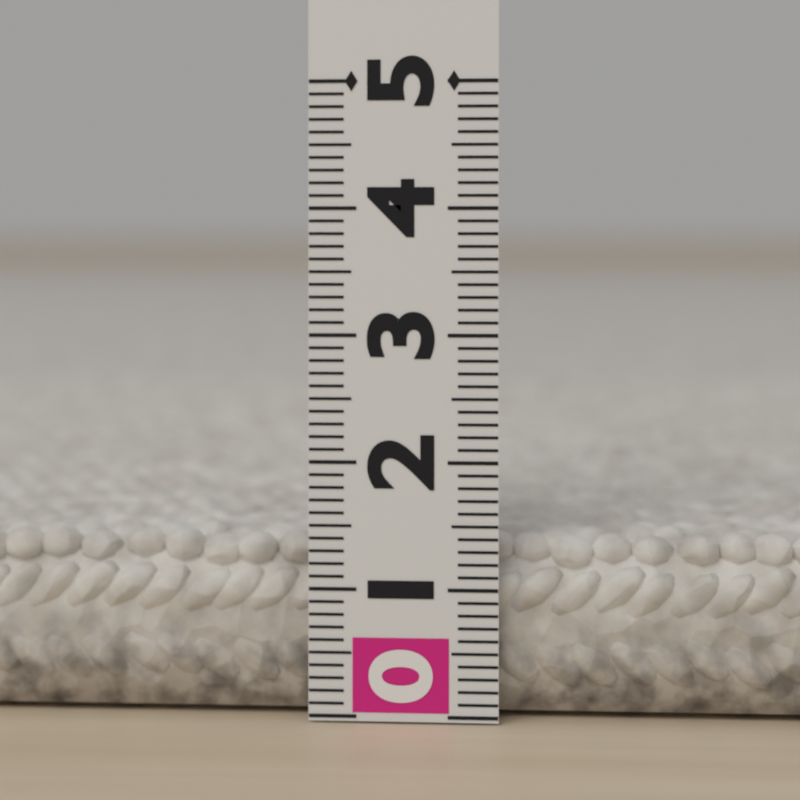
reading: 1.4 (no unit)
